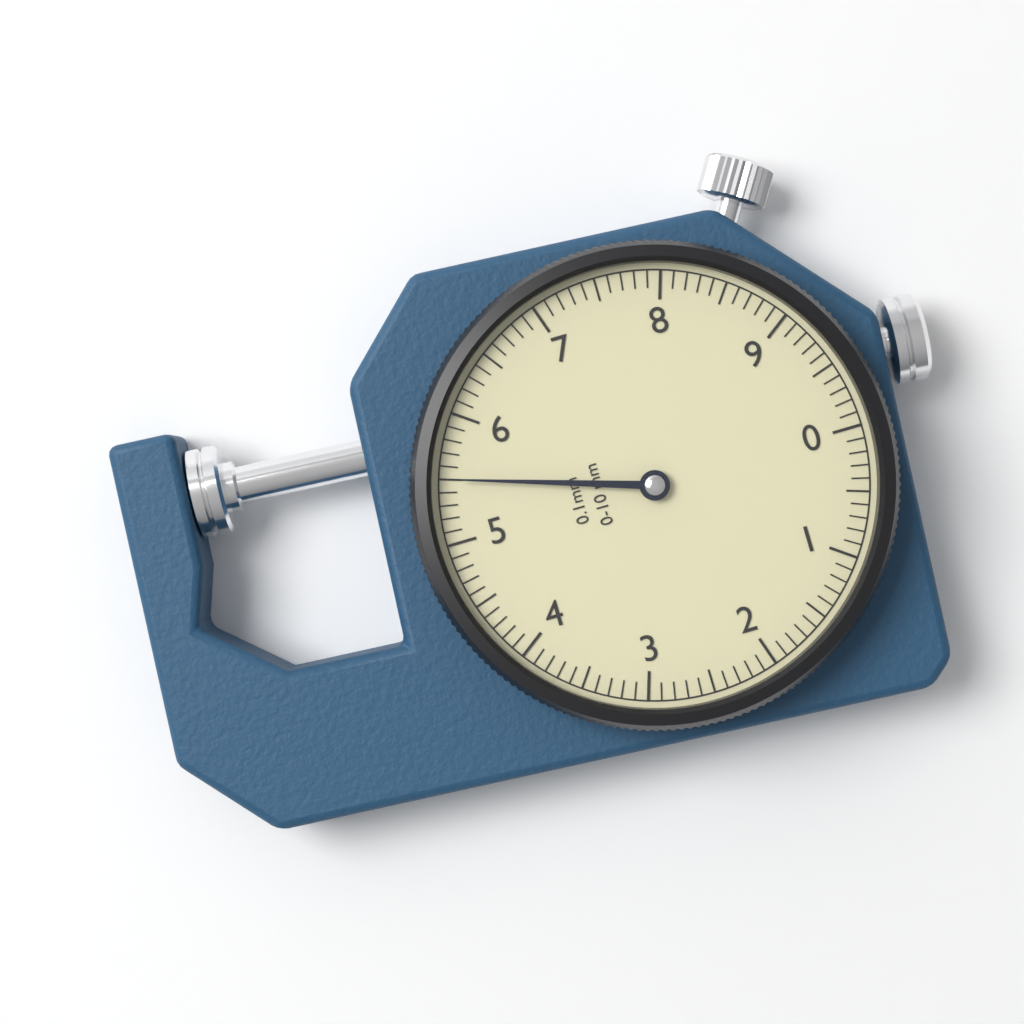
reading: 5.5 mm
